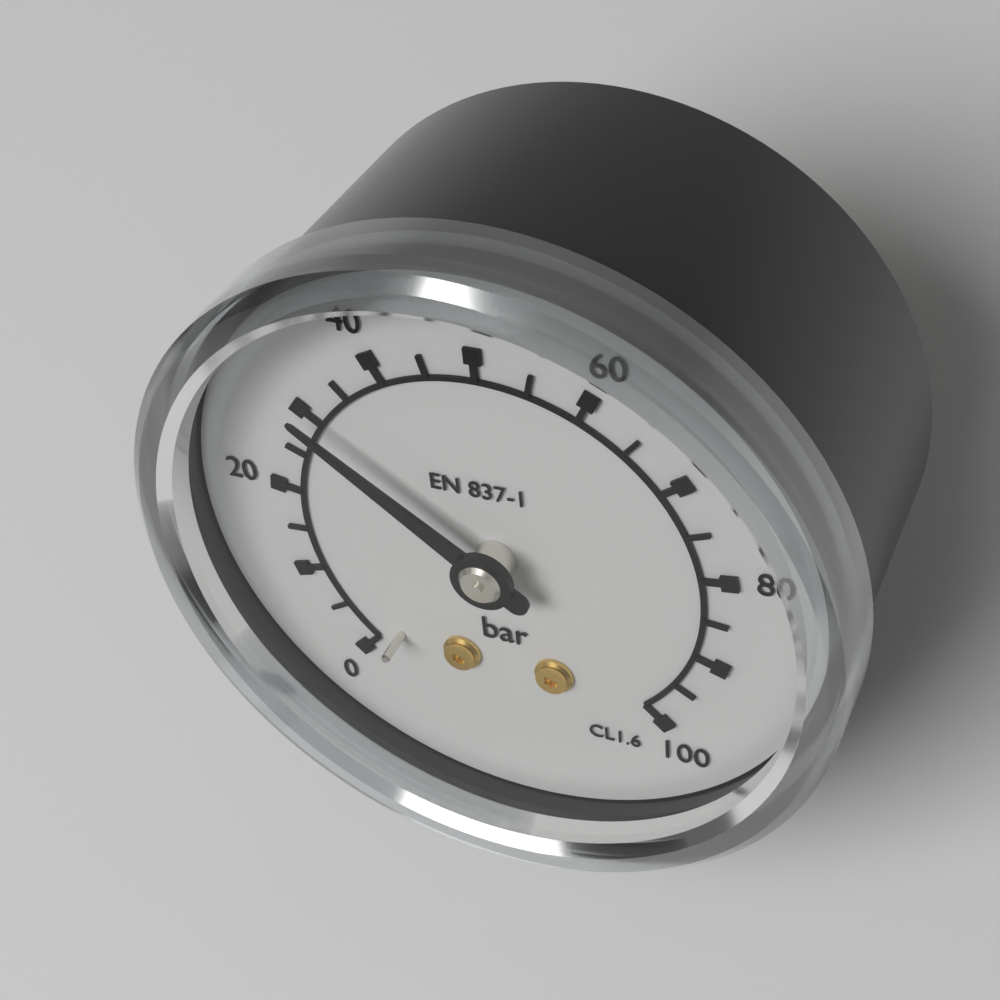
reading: 30 bar
